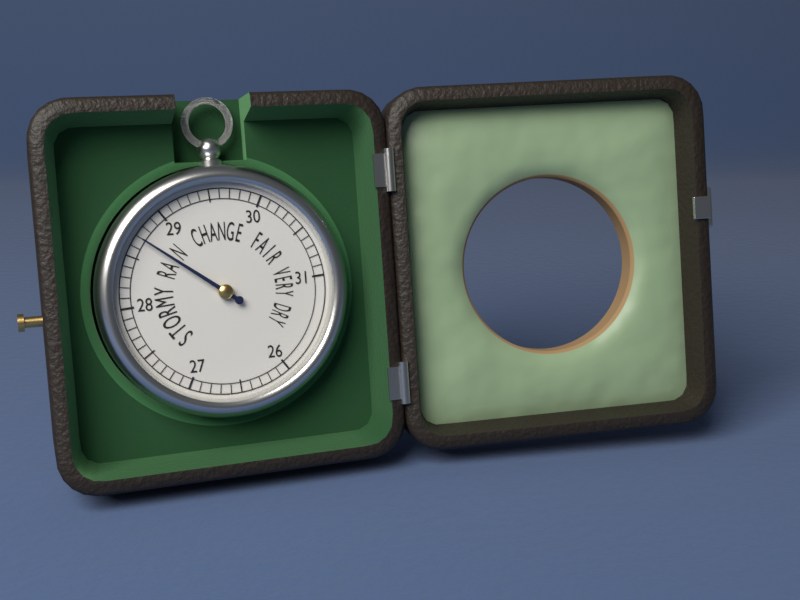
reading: 28.7 (no unit)
